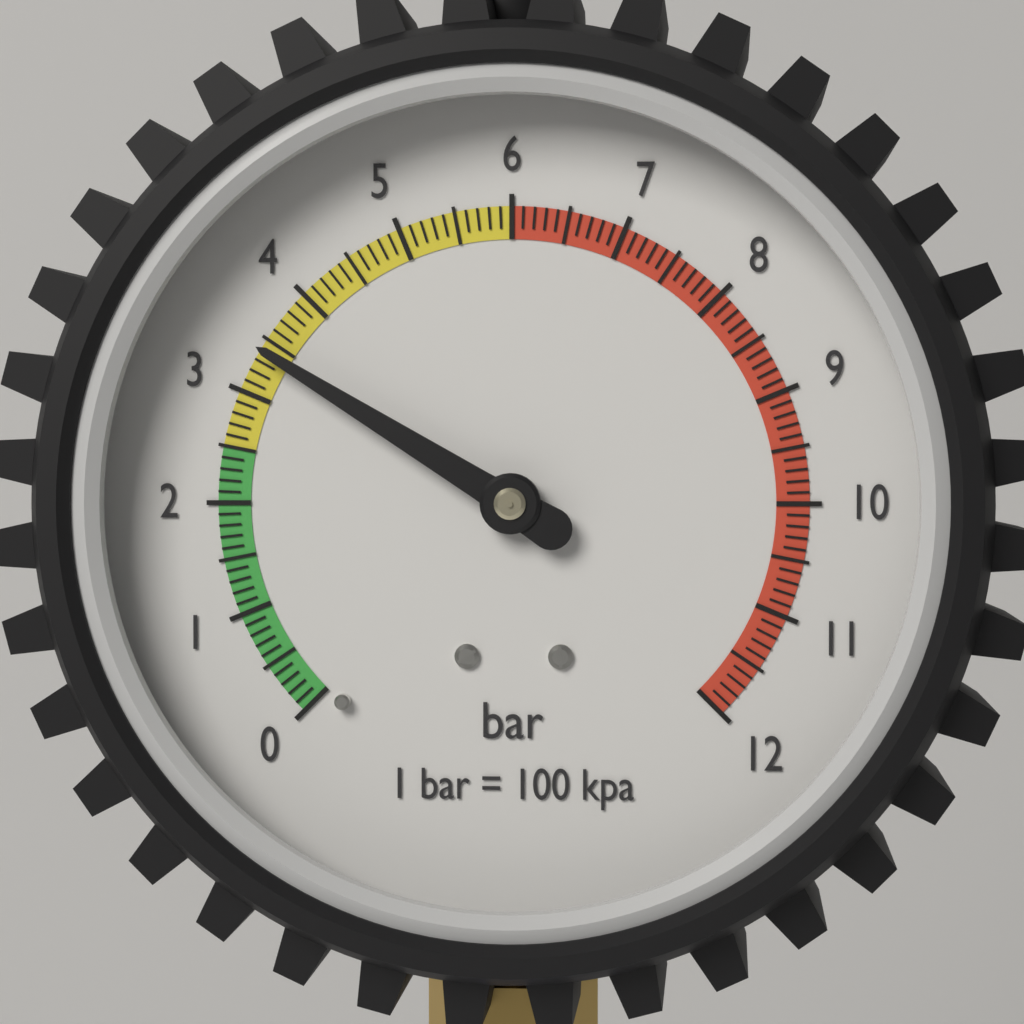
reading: 3.4 bar
